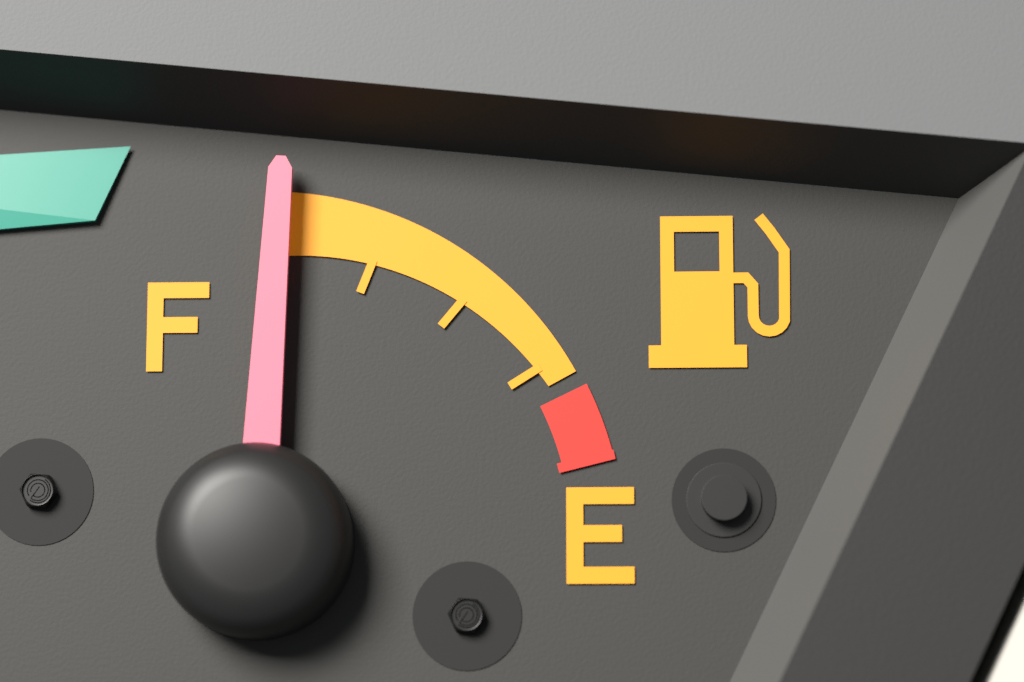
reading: 1.00 (no unit)
